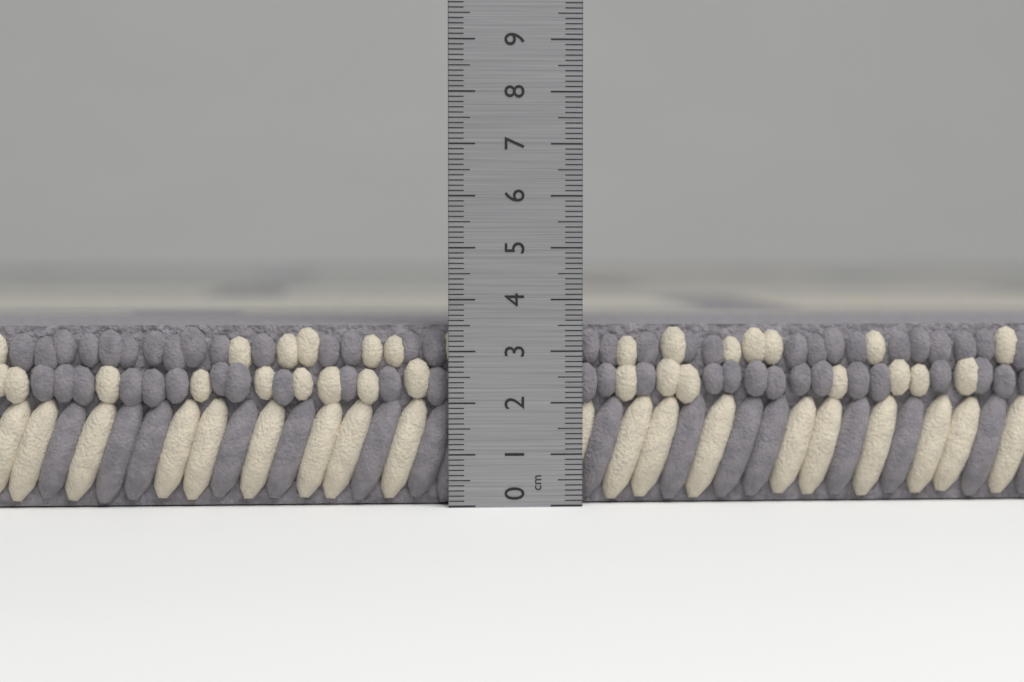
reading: 3.5 cm
